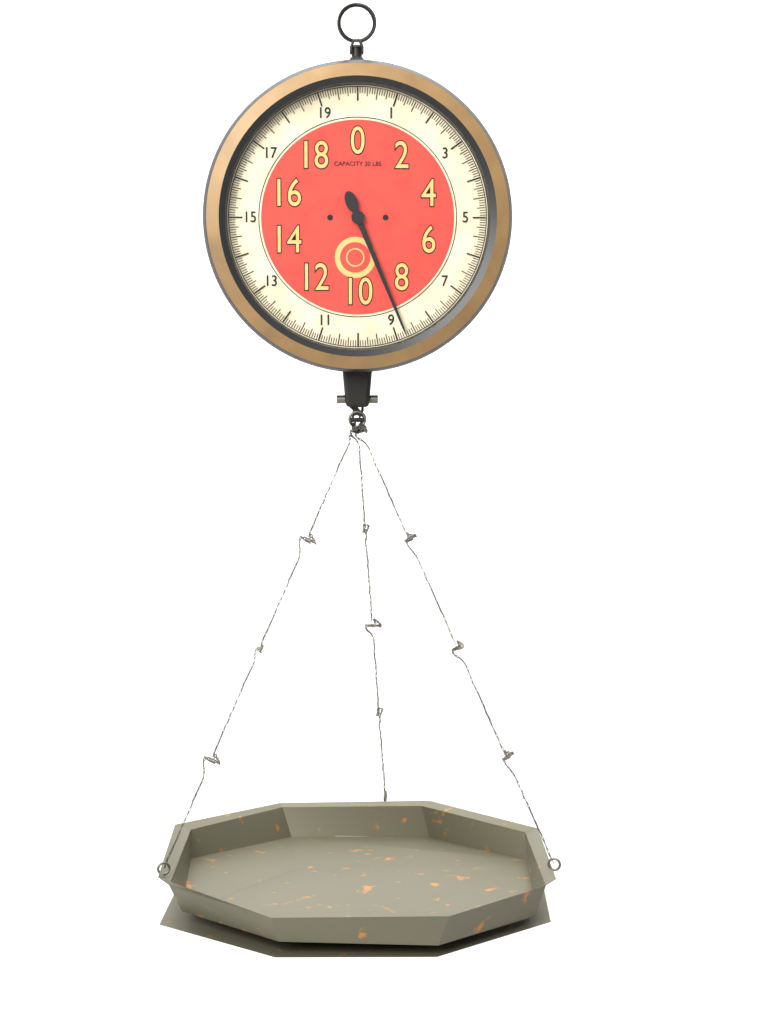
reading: 8.7500 lbs
